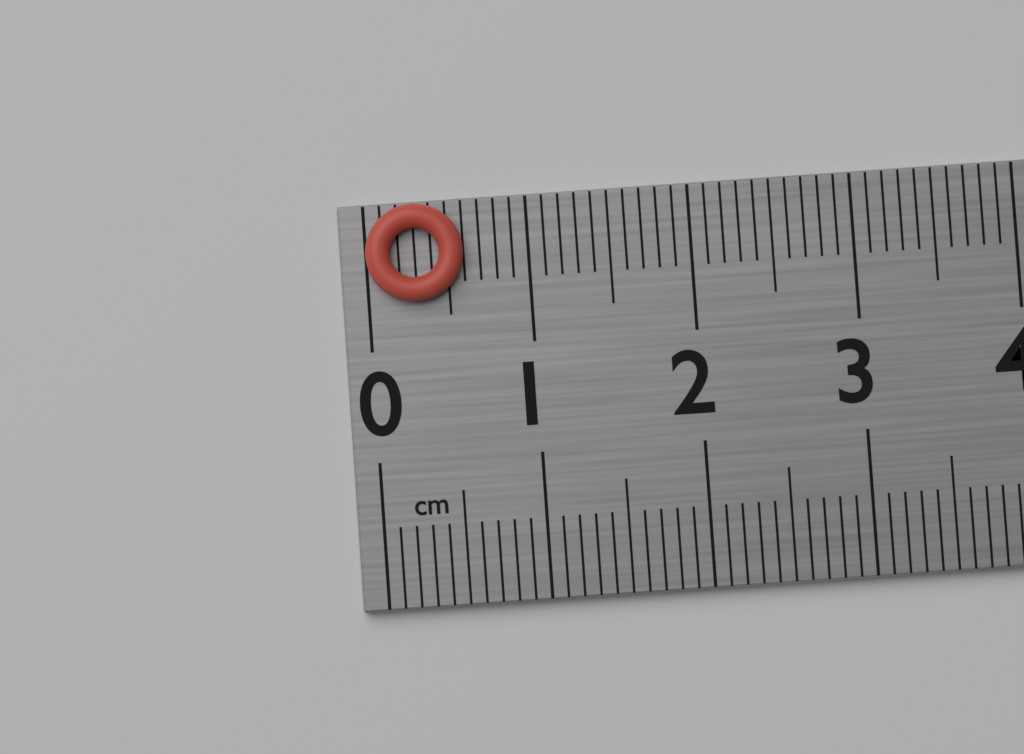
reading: 0.6 cm
